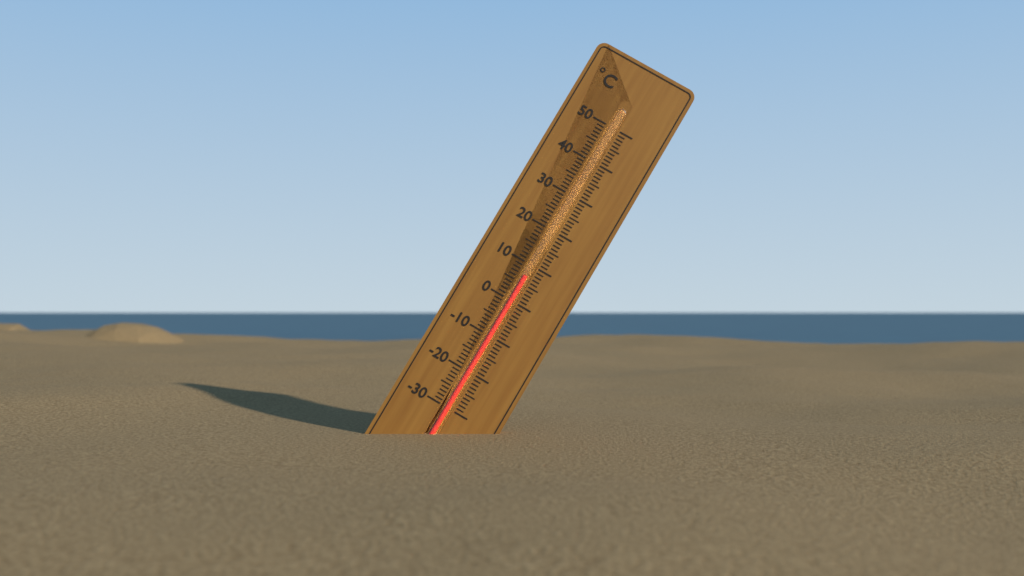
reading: 7 °C
